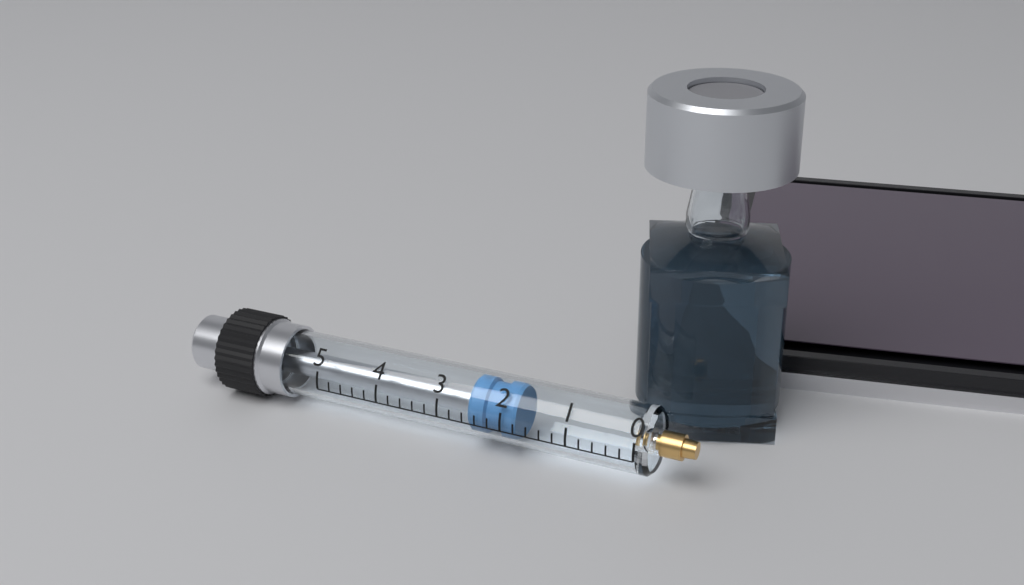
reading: 1.8 (no unit)
